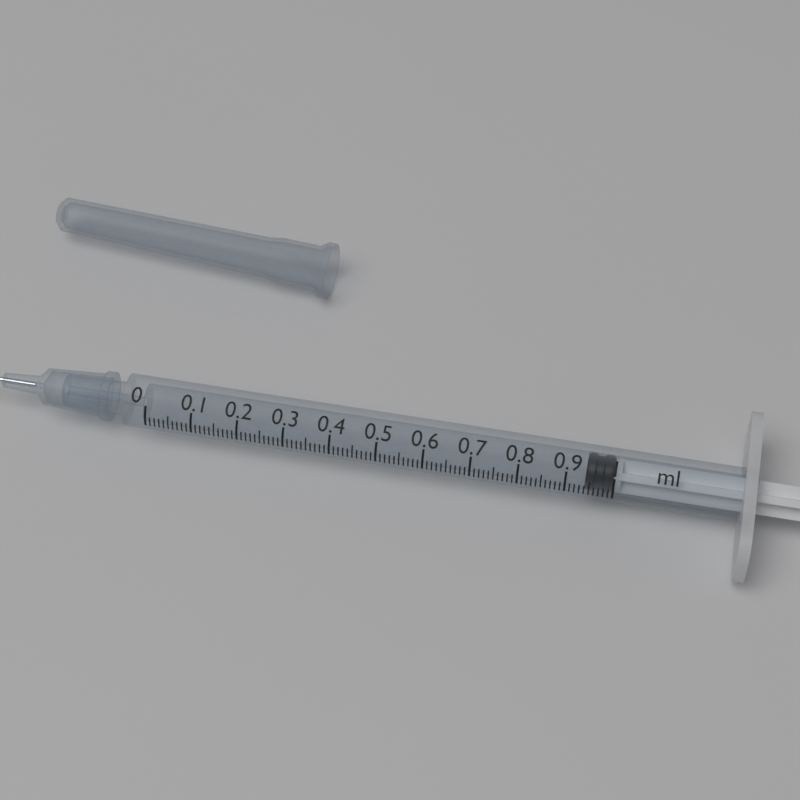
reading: 0.94 ml
